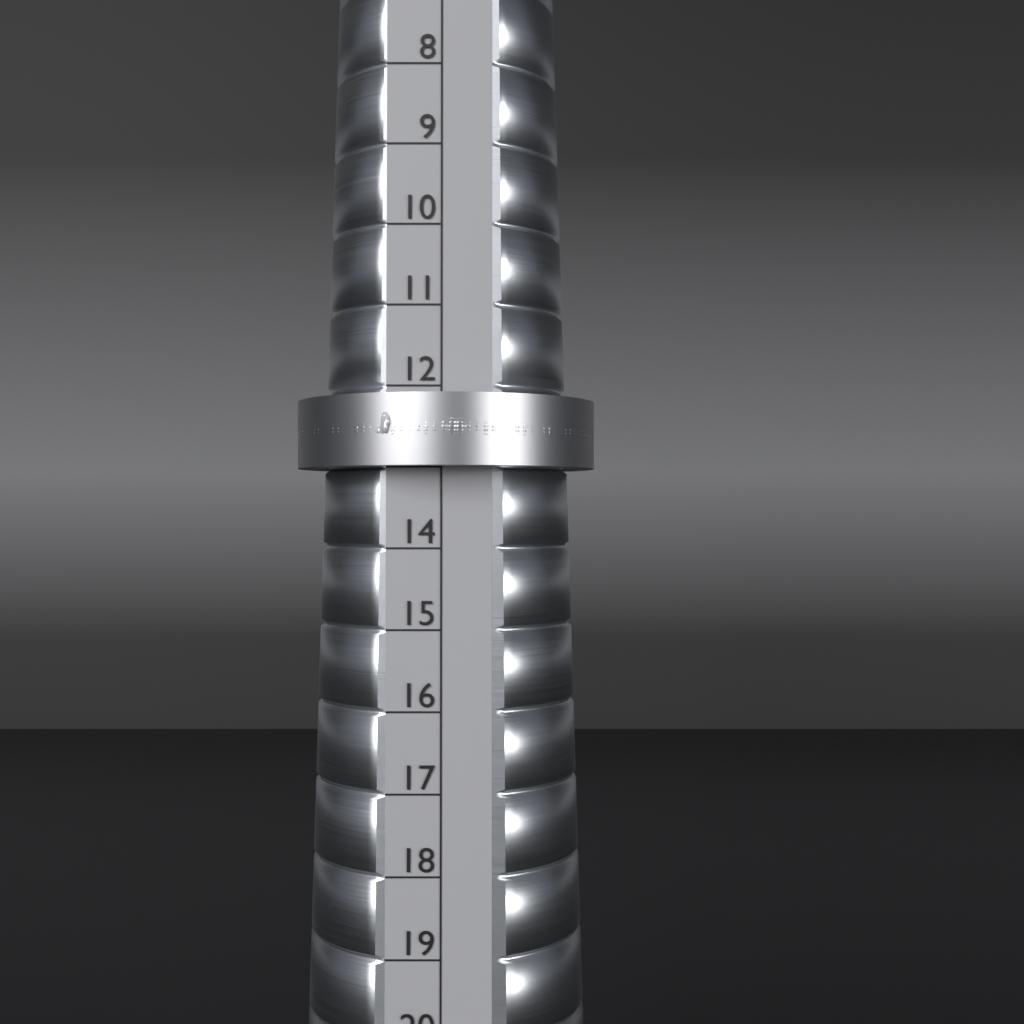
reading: 13 (no unit)
